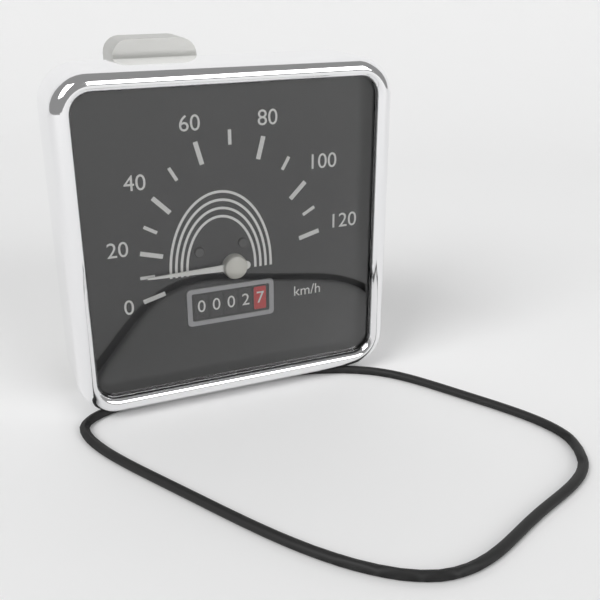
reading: 10 km/h
